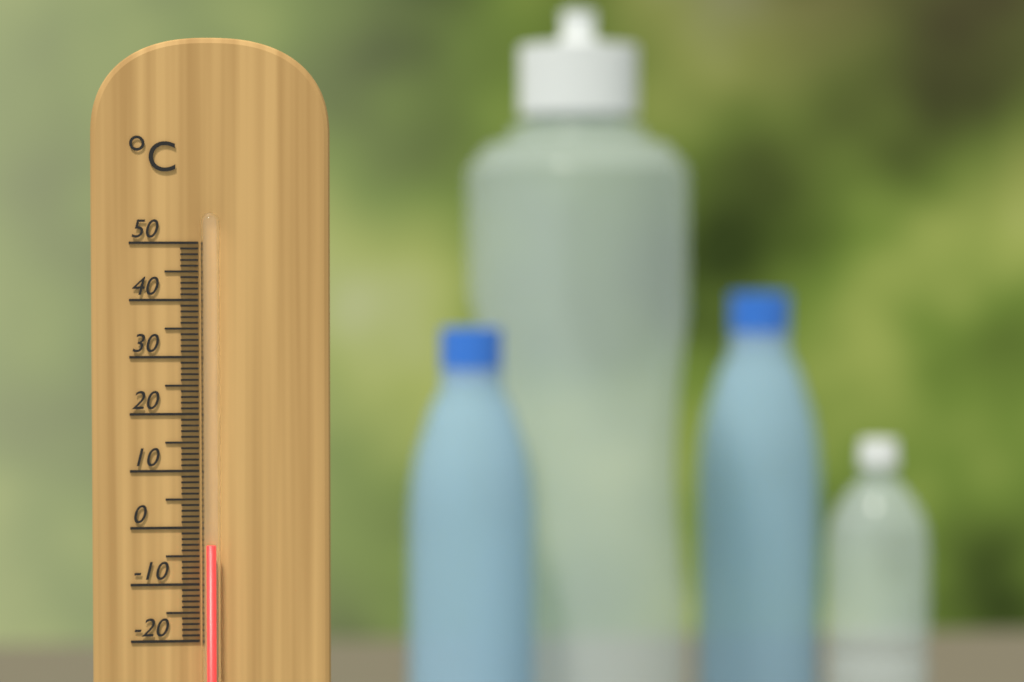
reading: -3 °C
